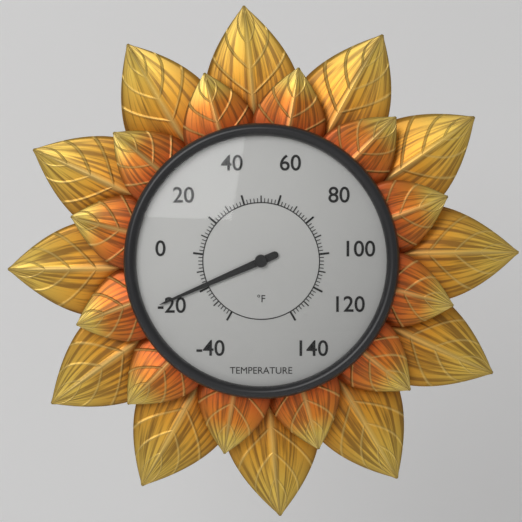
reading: -18 °F
